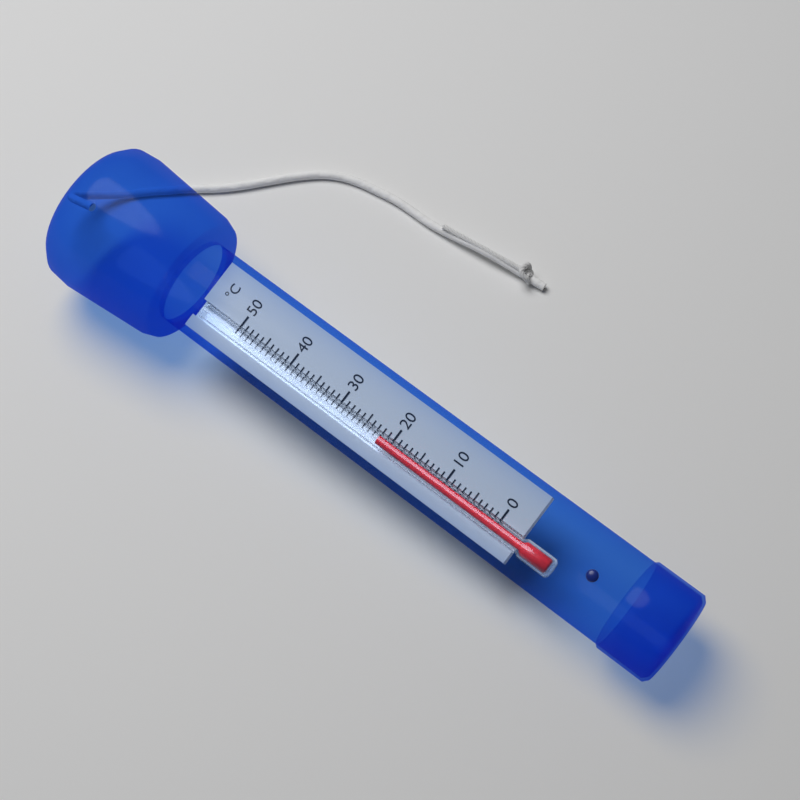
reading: 22 °C
